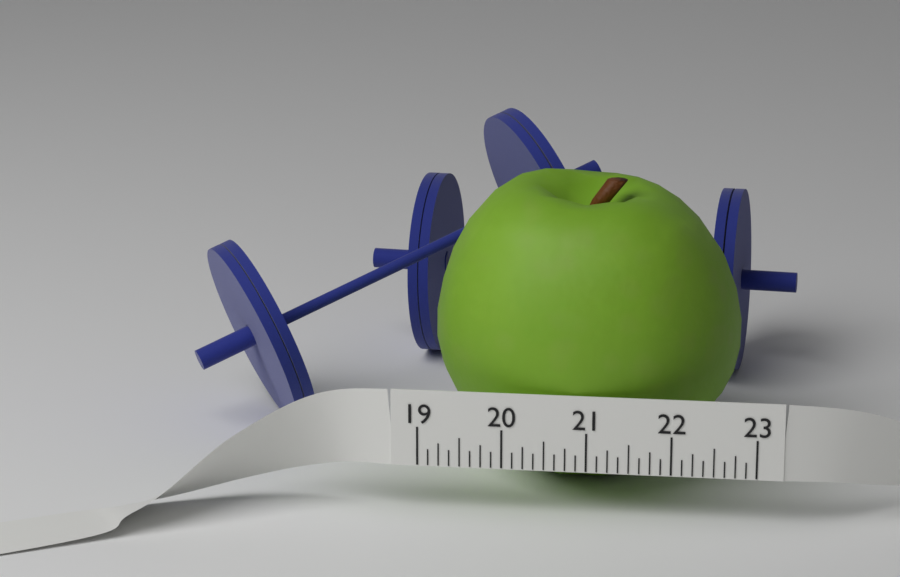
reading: 22.750 (no unit)
